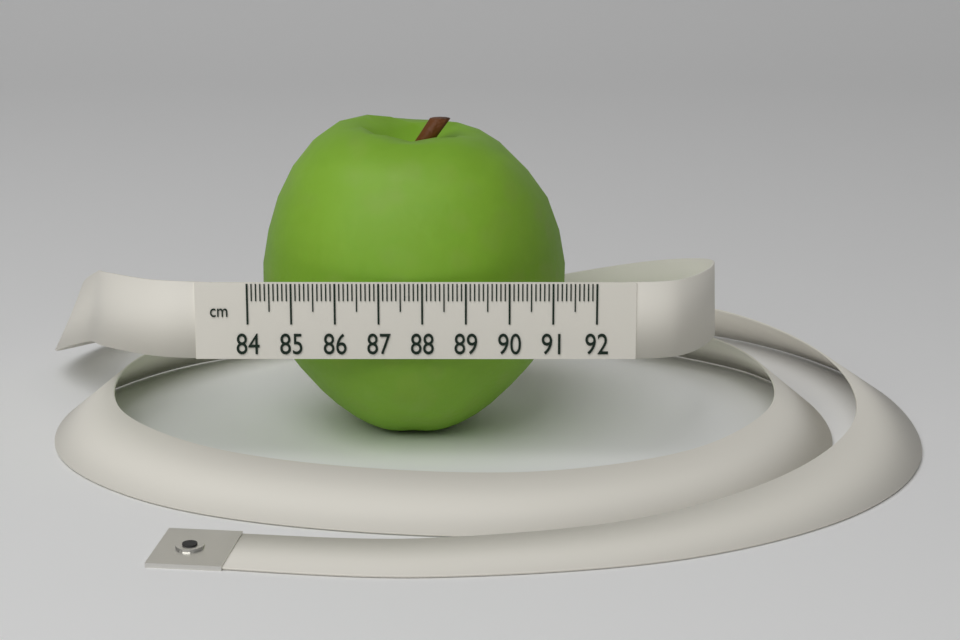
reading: 91.4 cm
